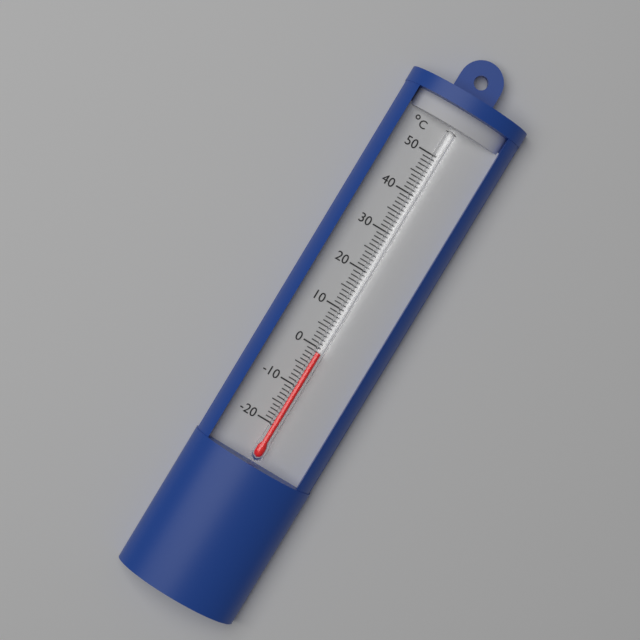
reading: -1 °C
